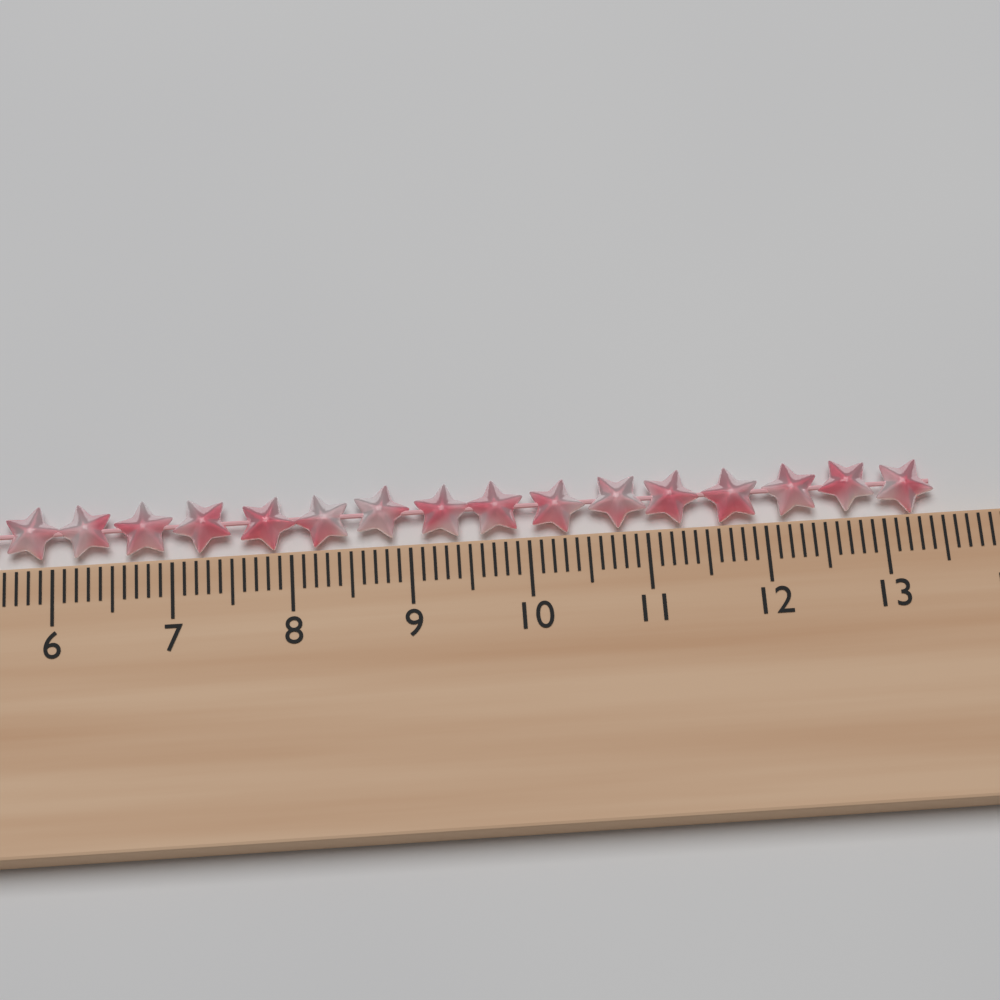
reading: 13.5 cm
